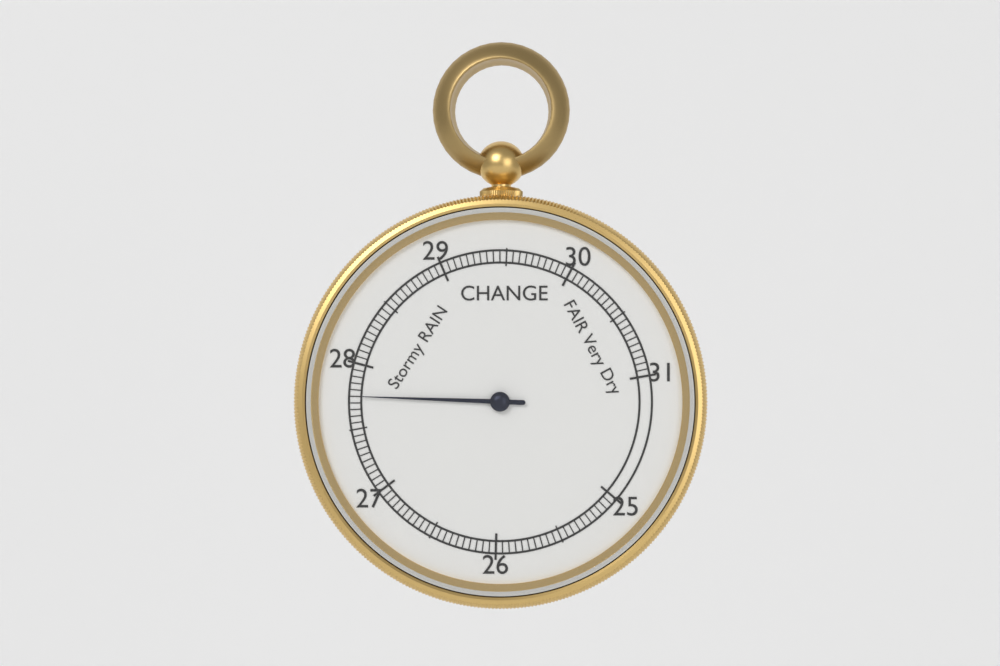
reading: 27.75 inHg
